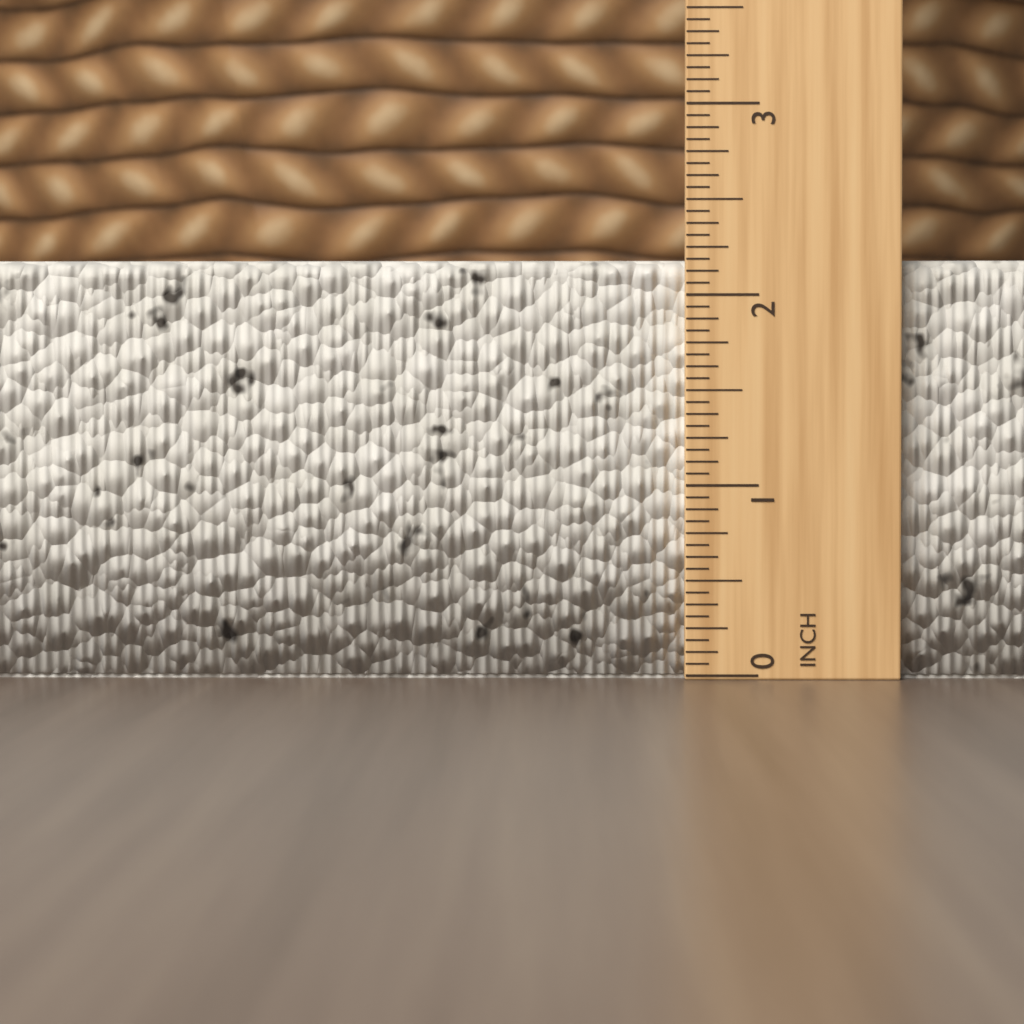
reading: 2.1875 in
